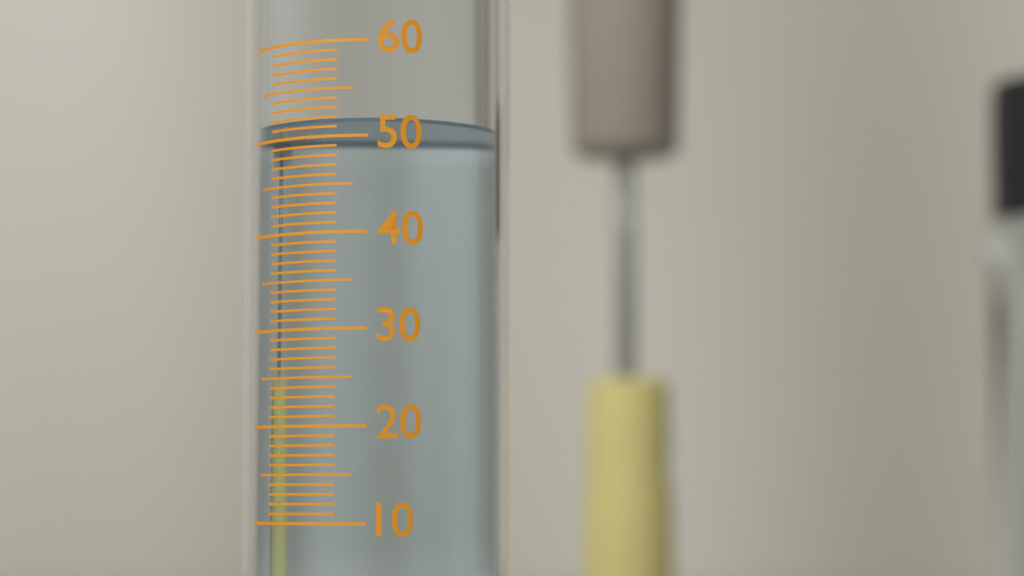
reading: 52 (no unit)
